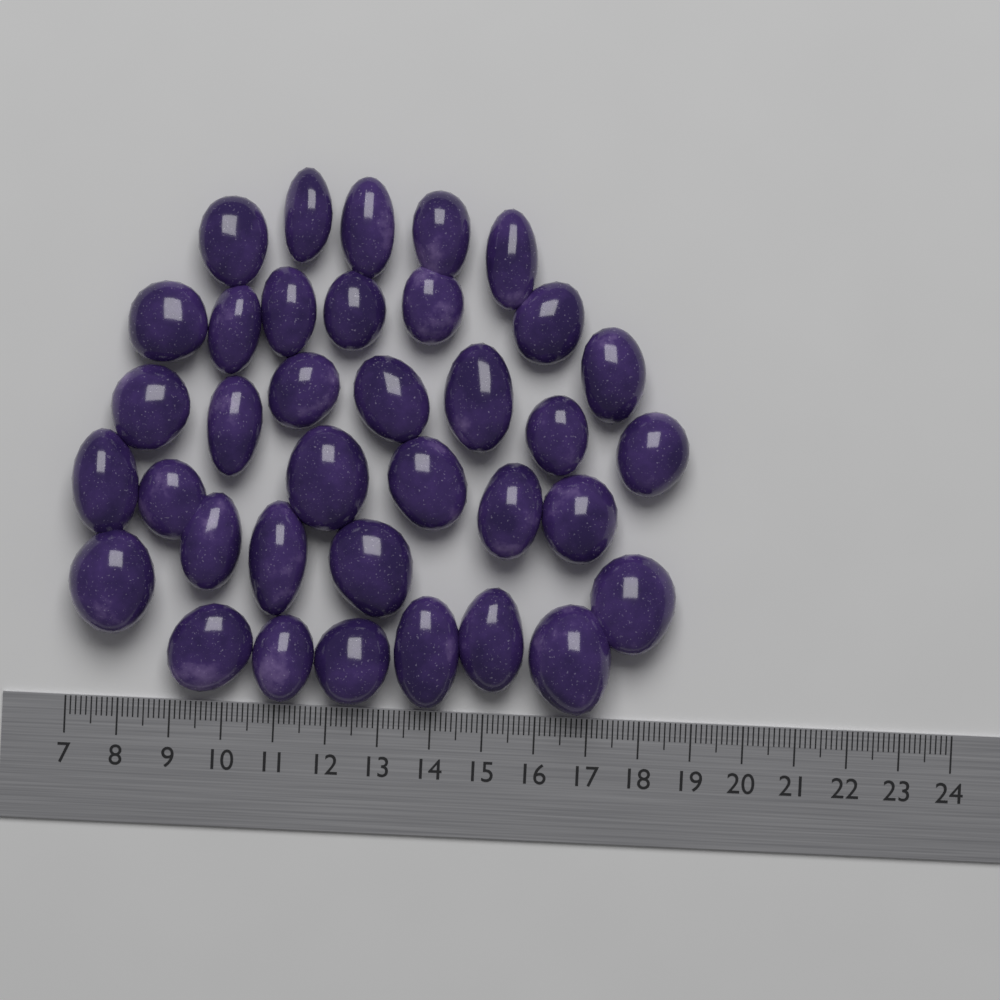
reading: 18.7 (no unit)
